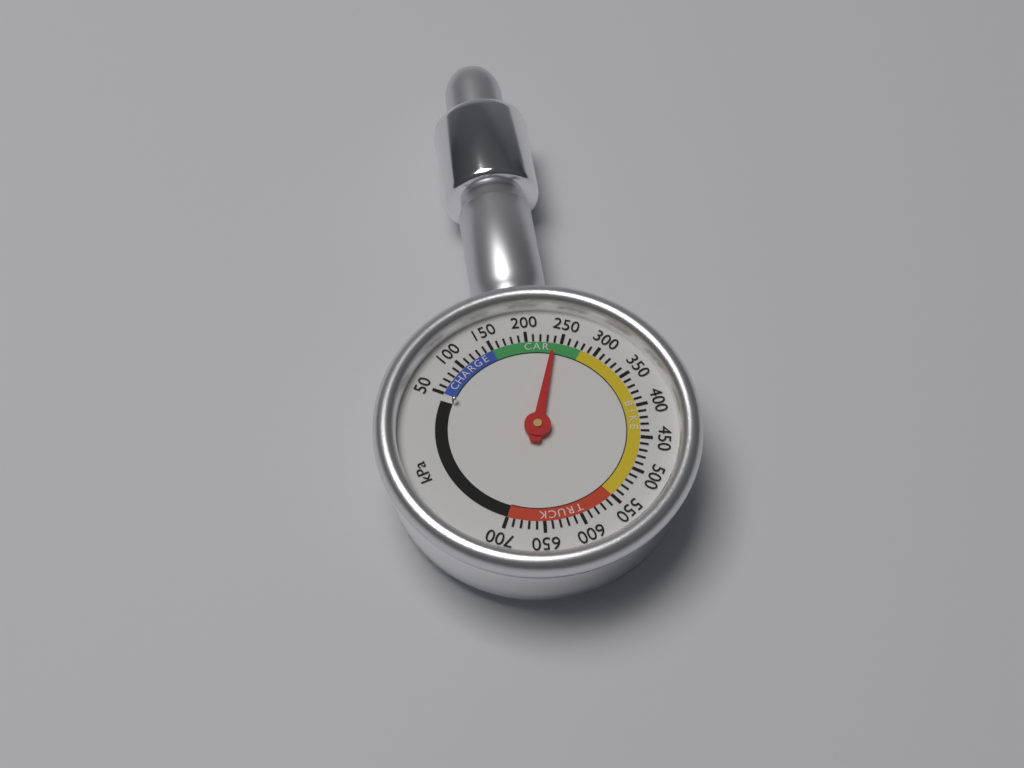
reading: 240 kPa
